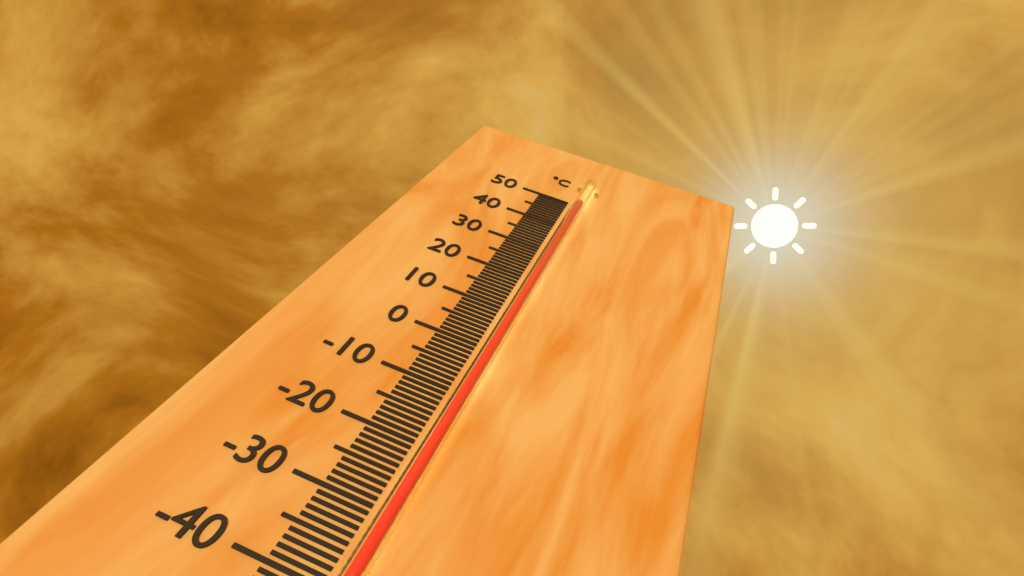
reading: 49 °C
